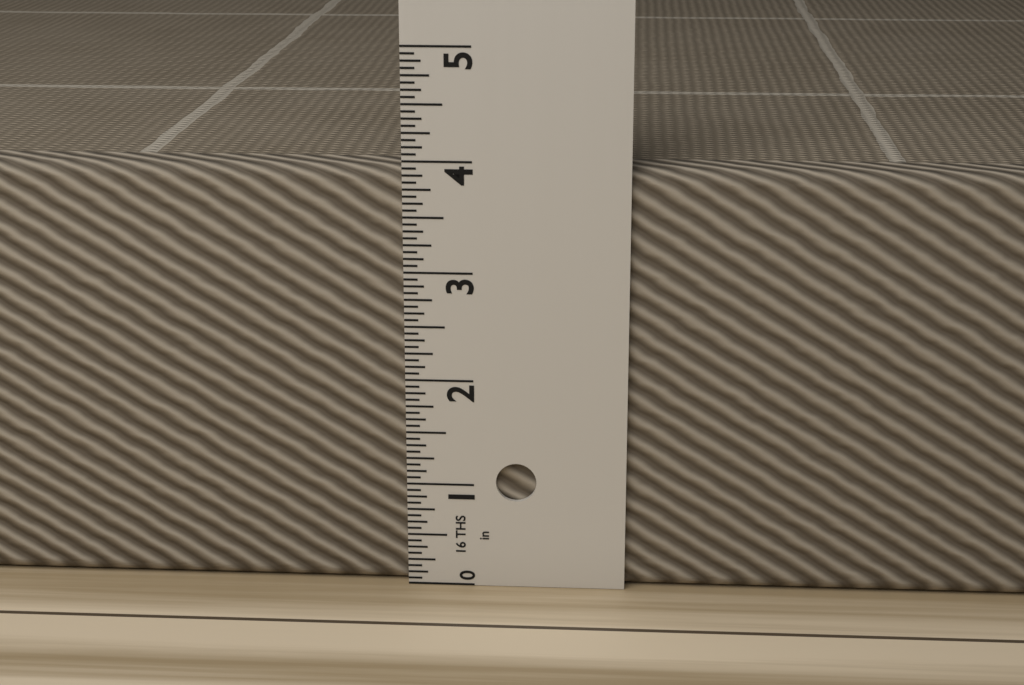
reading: 3.9375 in
